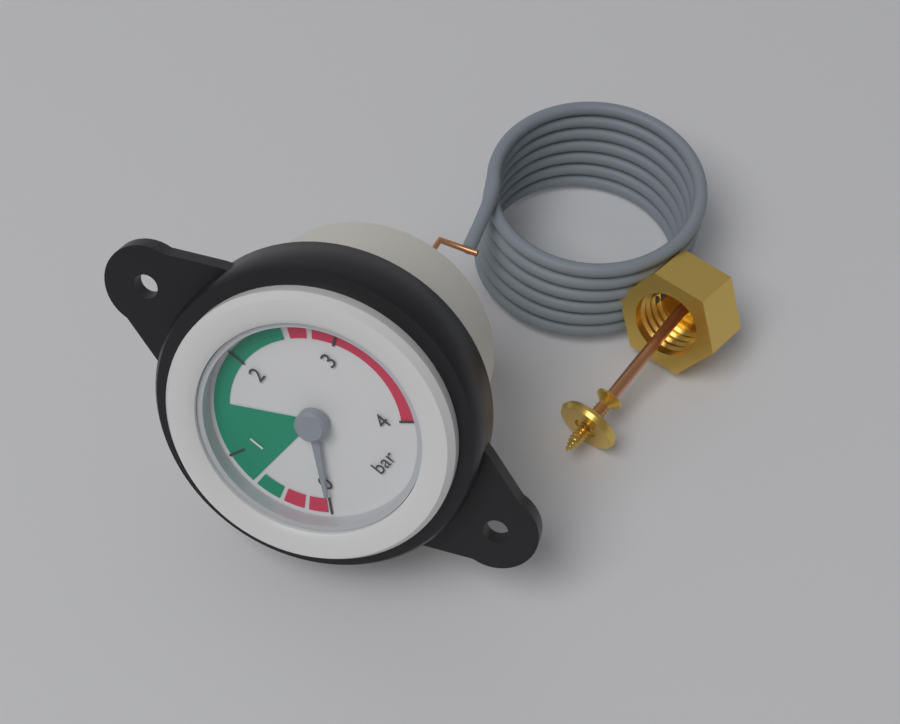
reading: 0 bar
